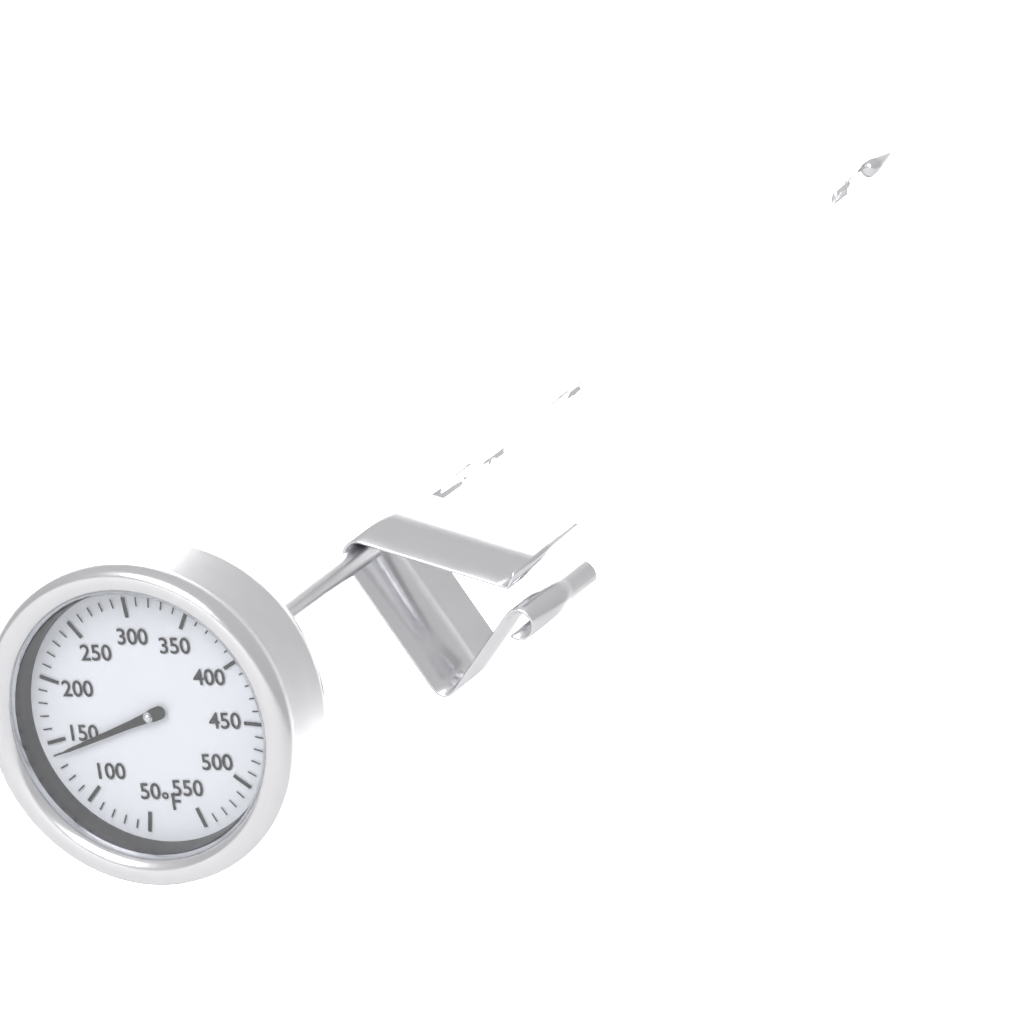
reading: 140 °F
